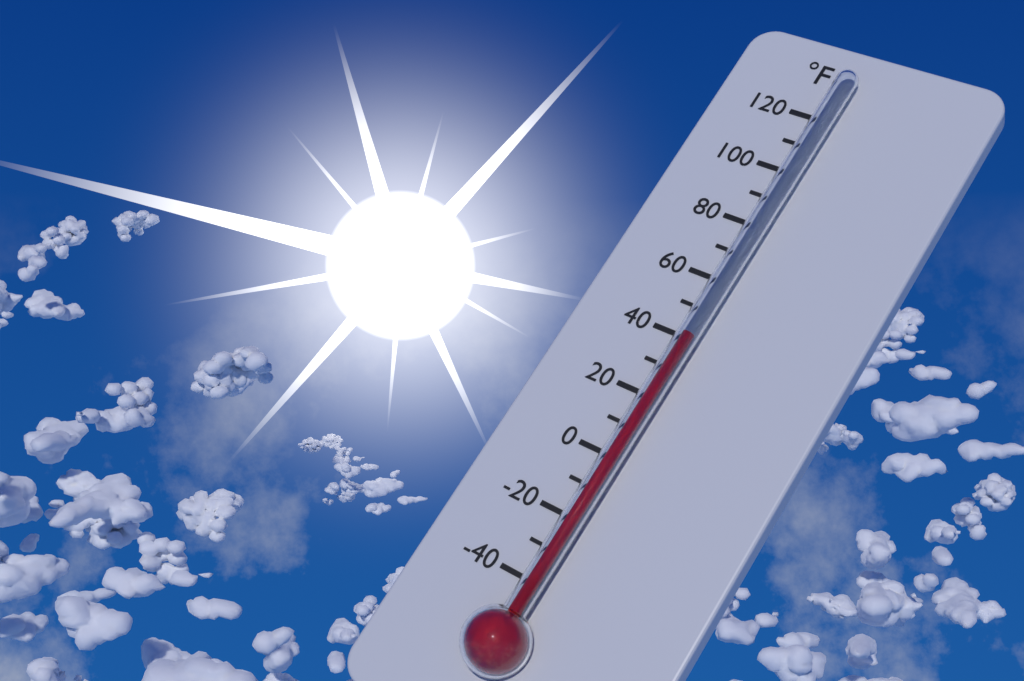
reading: 40 °F
